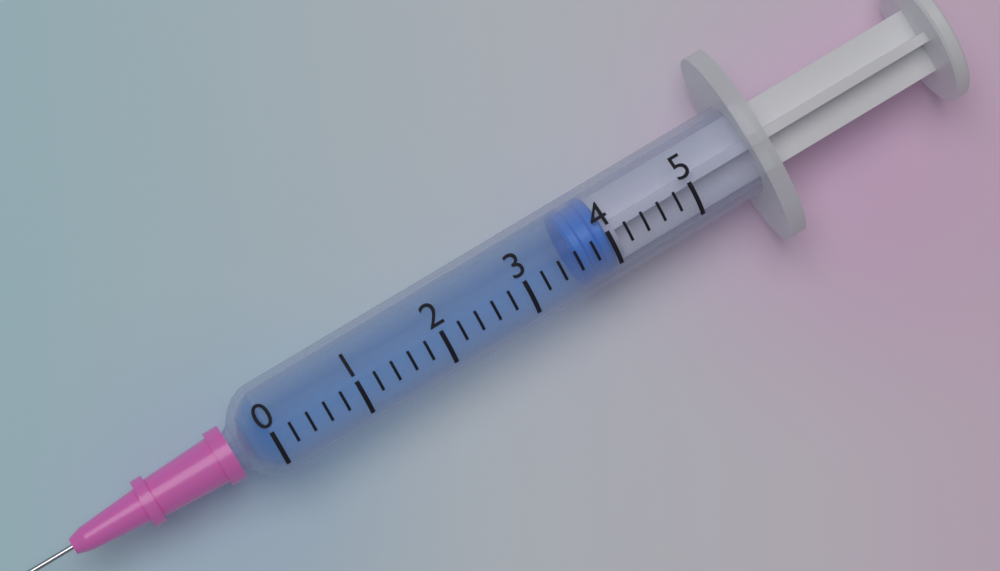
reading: 3.6 (no unit)
